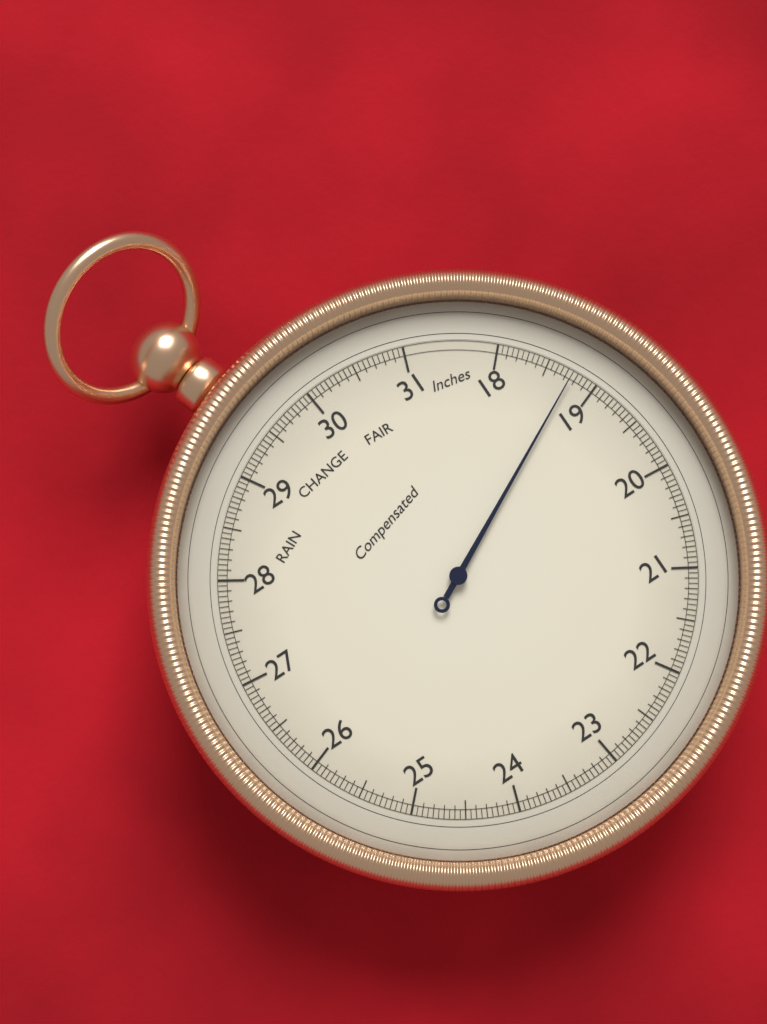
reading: 18.75 inHg
